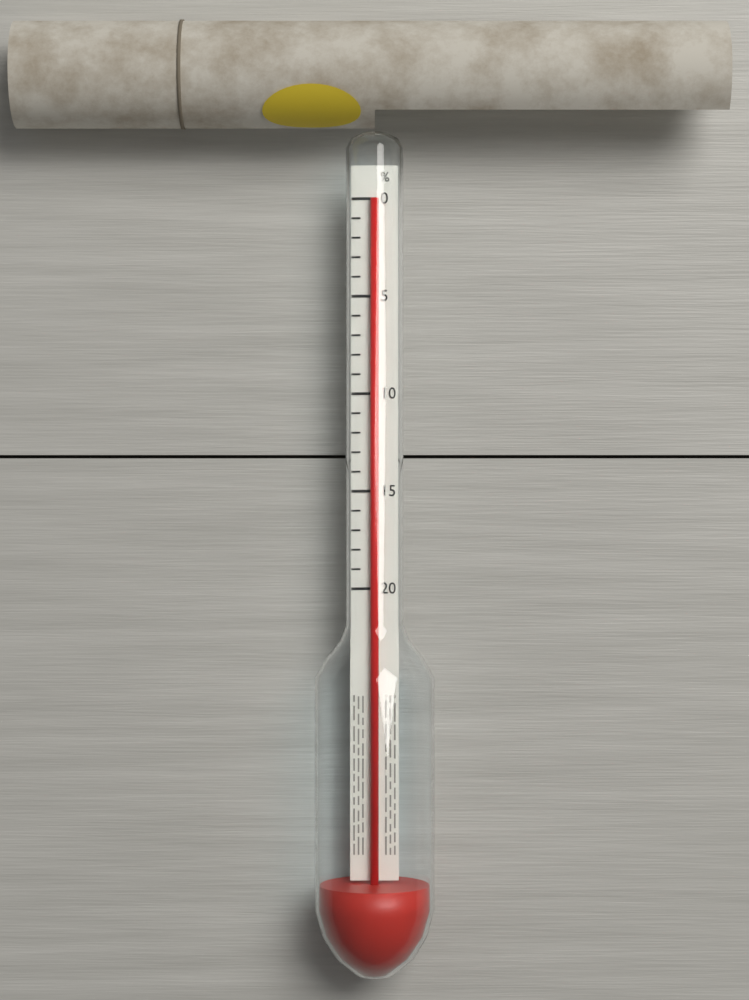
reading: 0 %
